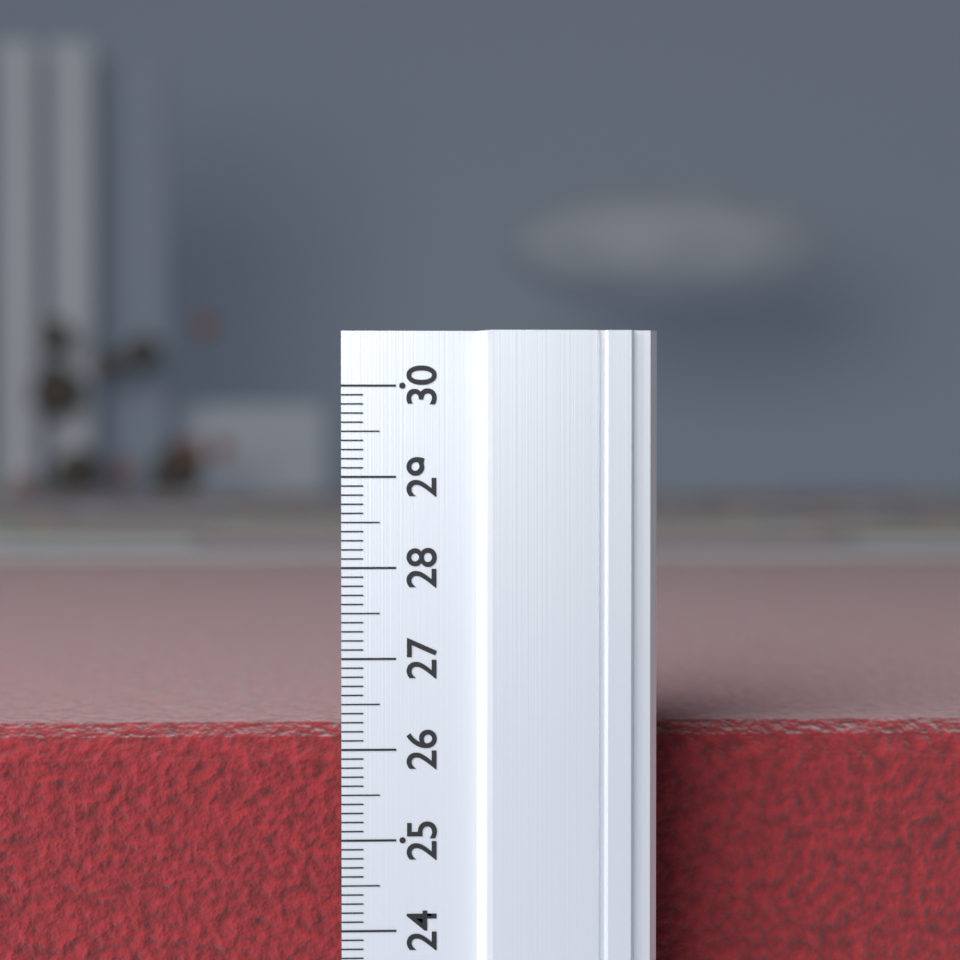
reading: 26.1 (no unit)
